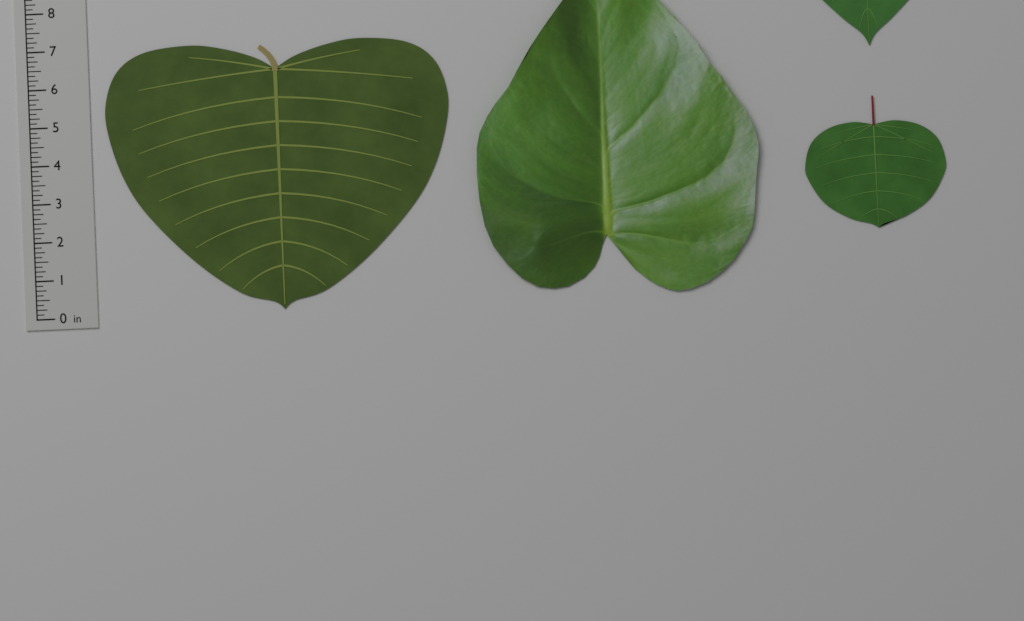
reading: 7.000 in
